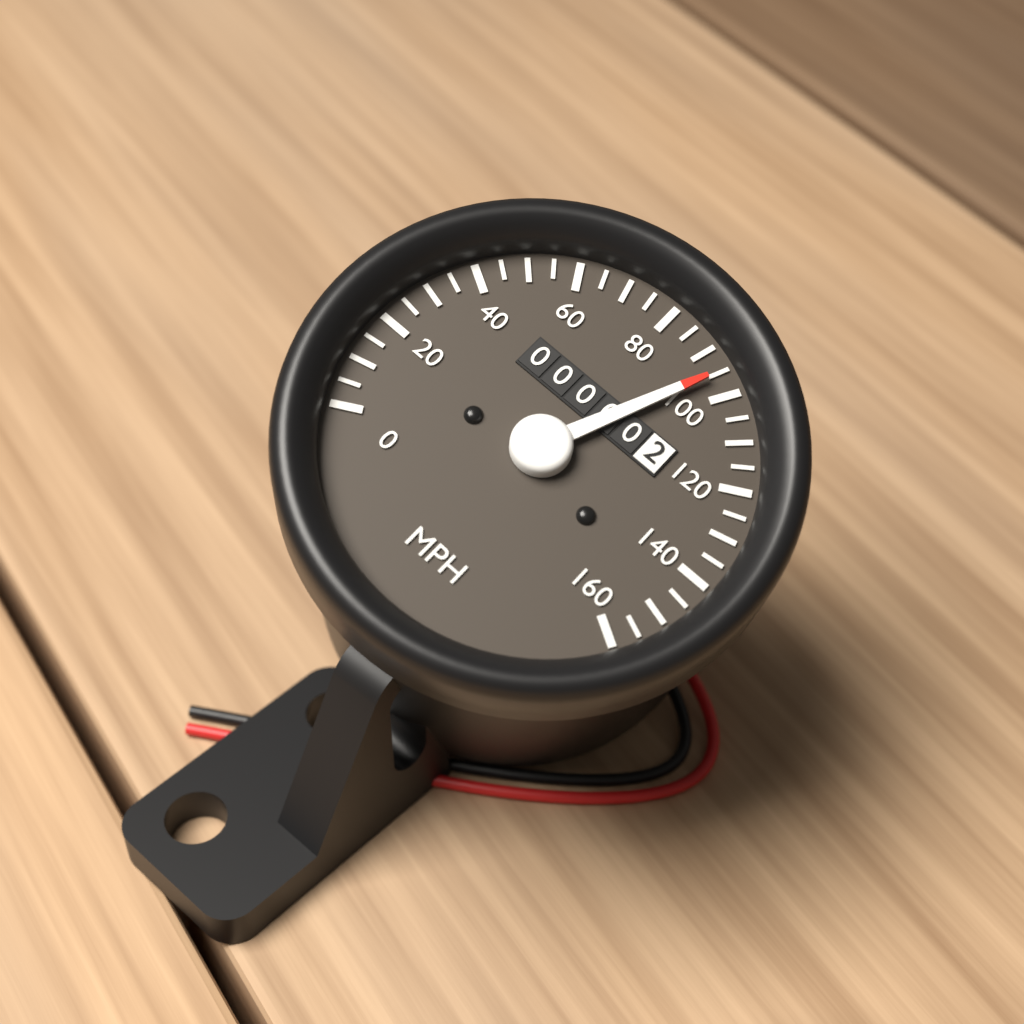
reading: 95 MPH
